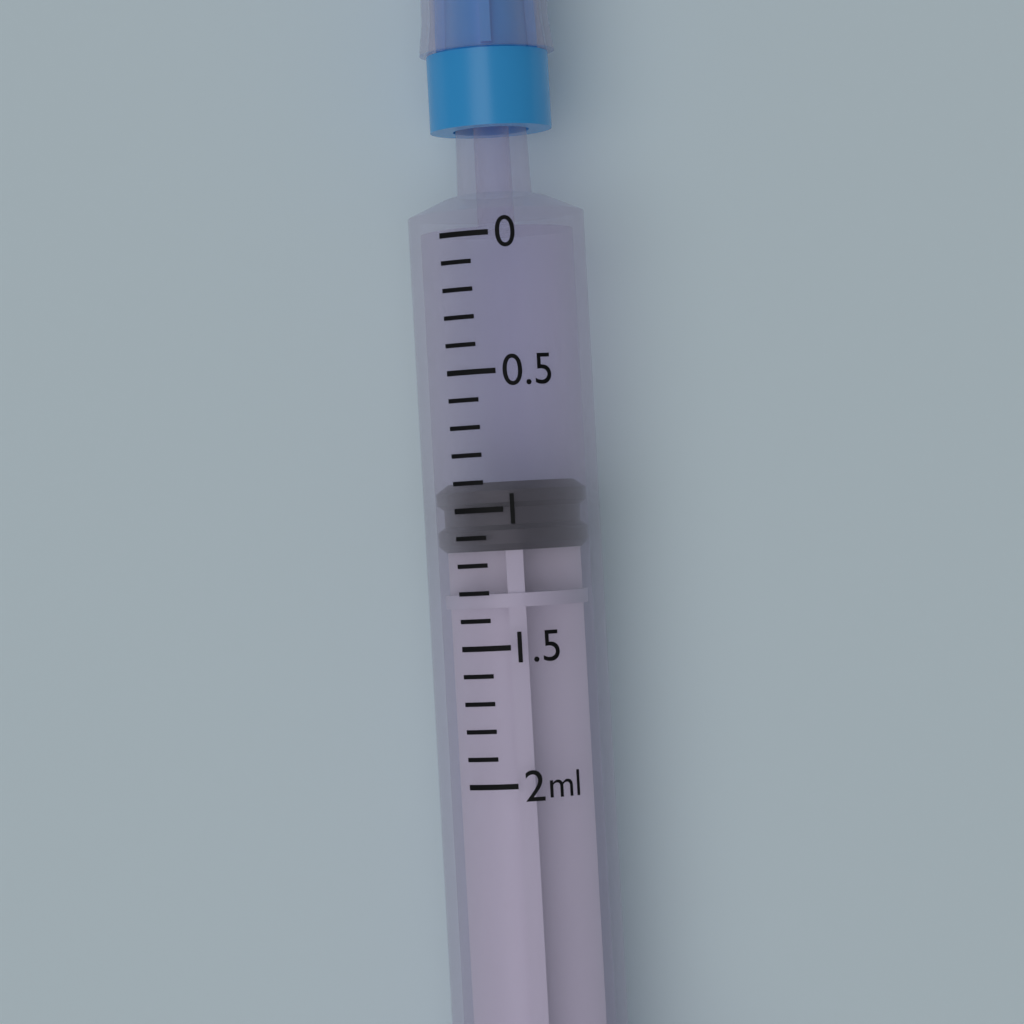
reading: 0.9 ml
